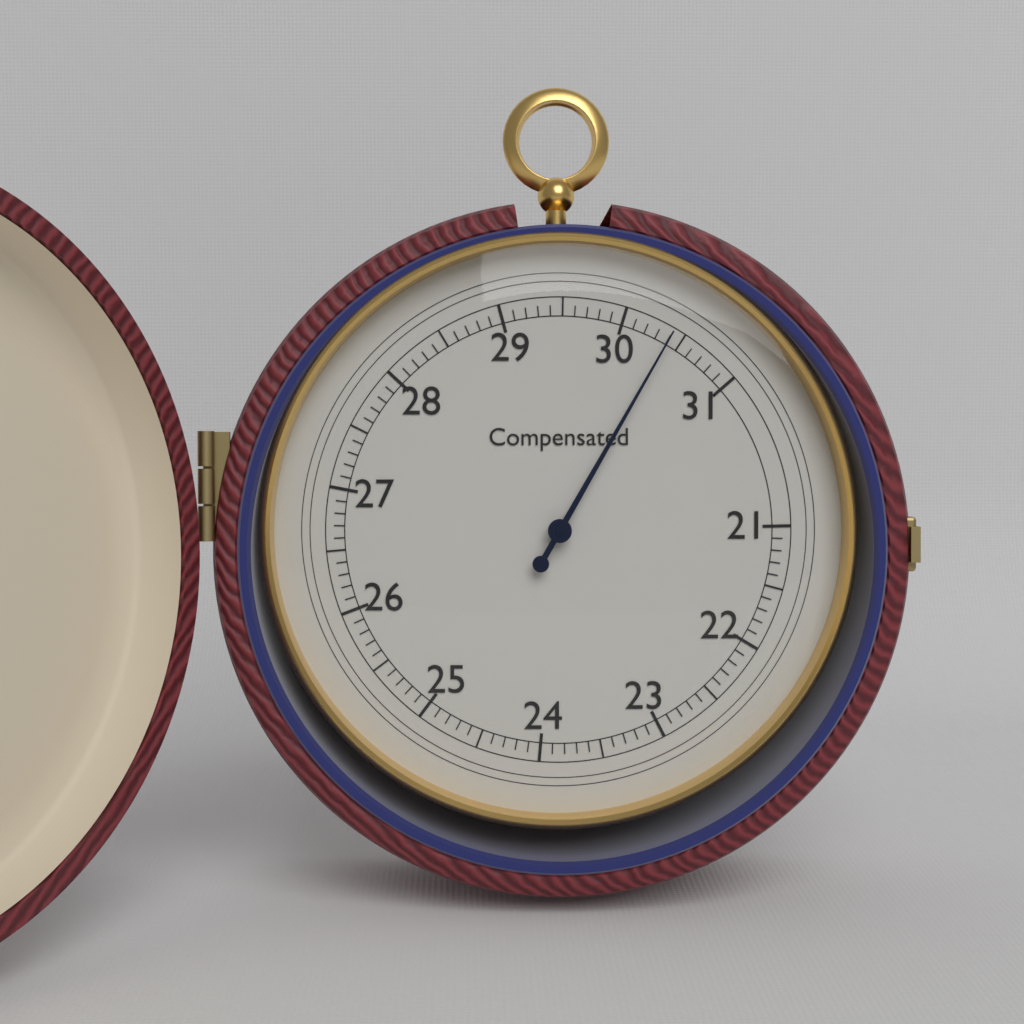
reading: 30.4 (no unit)
